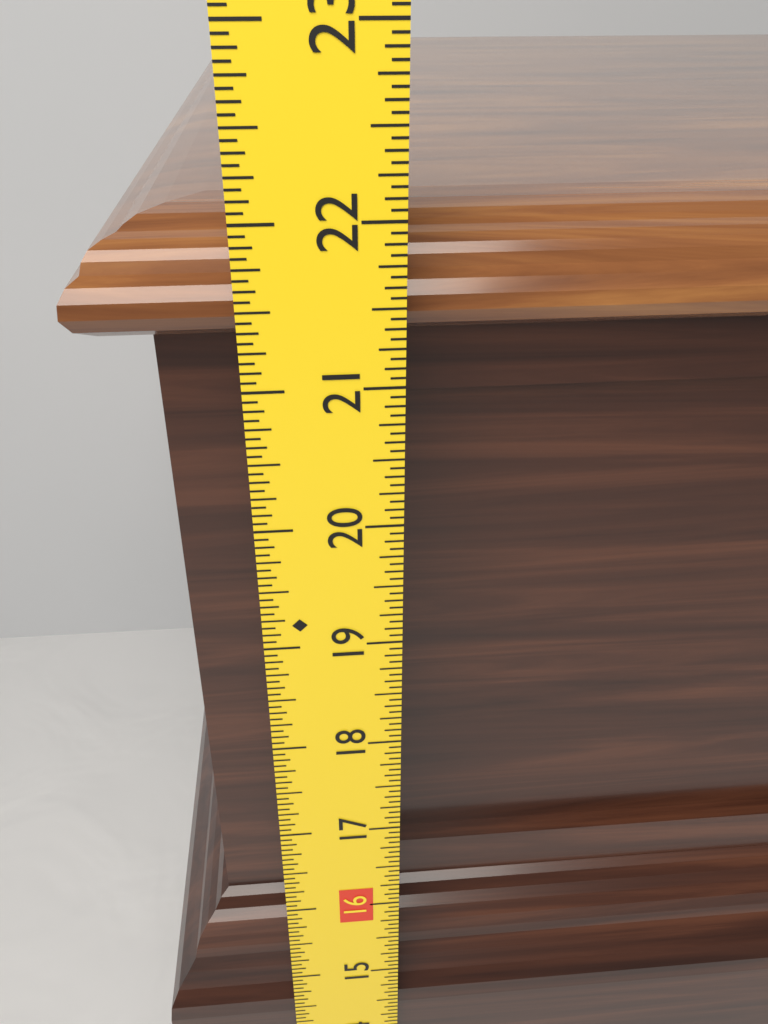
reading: 21.9375 in
